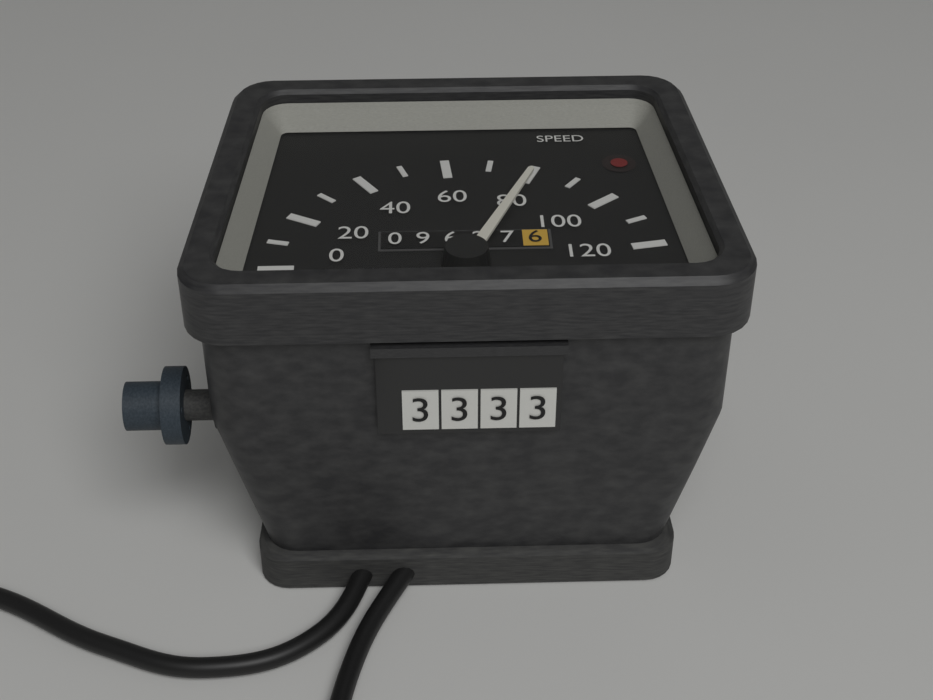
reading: 80 (no unit)
